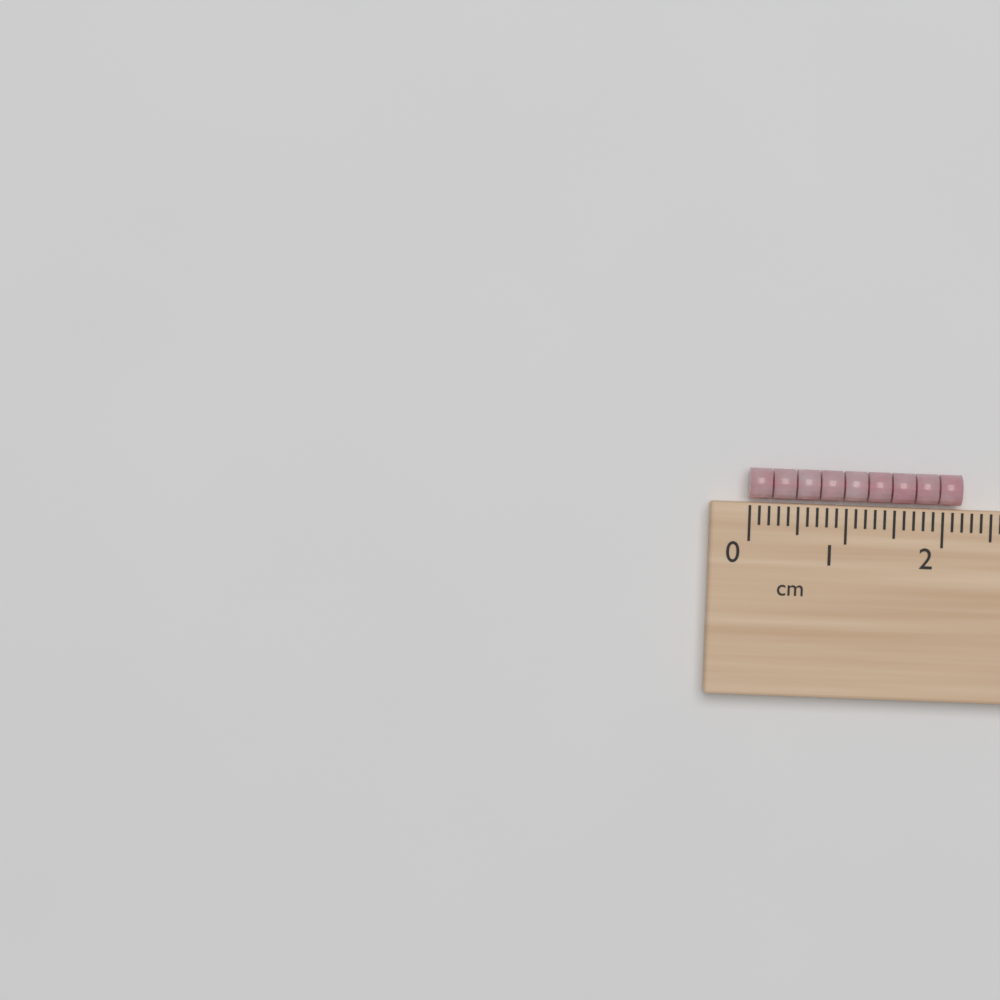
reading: 2.2 cm
